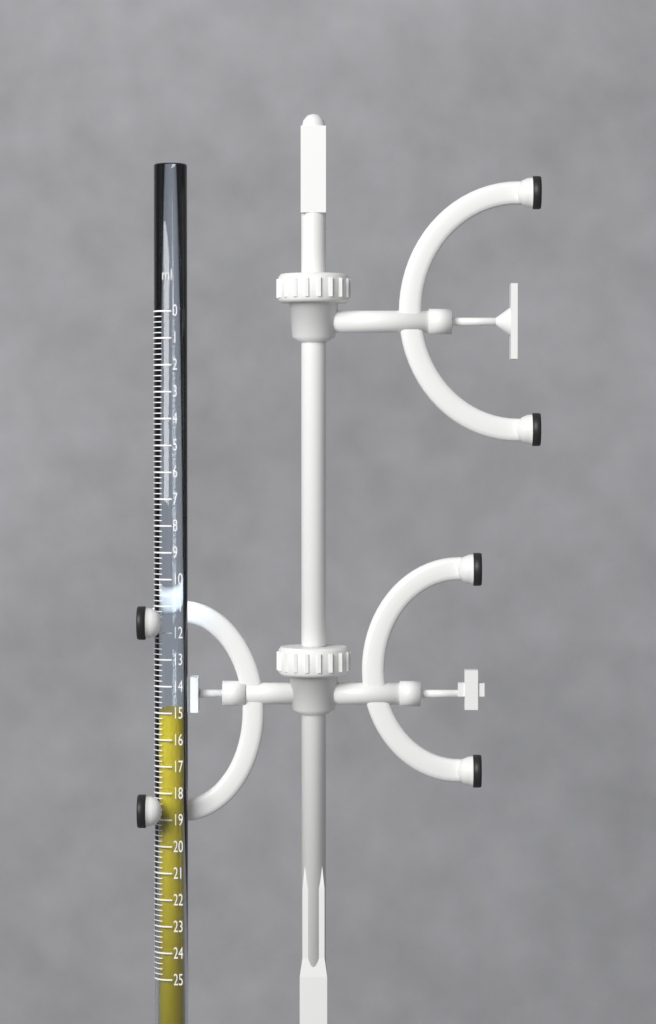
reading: 15.0 ml
